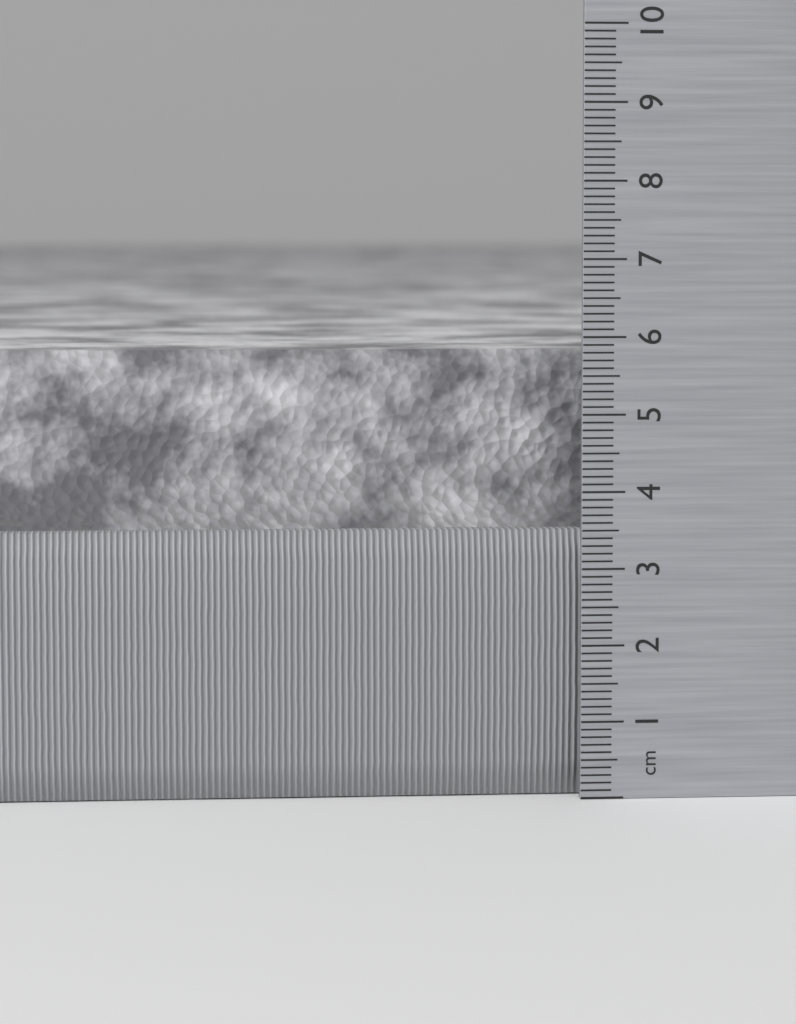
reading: 5.8 cm
